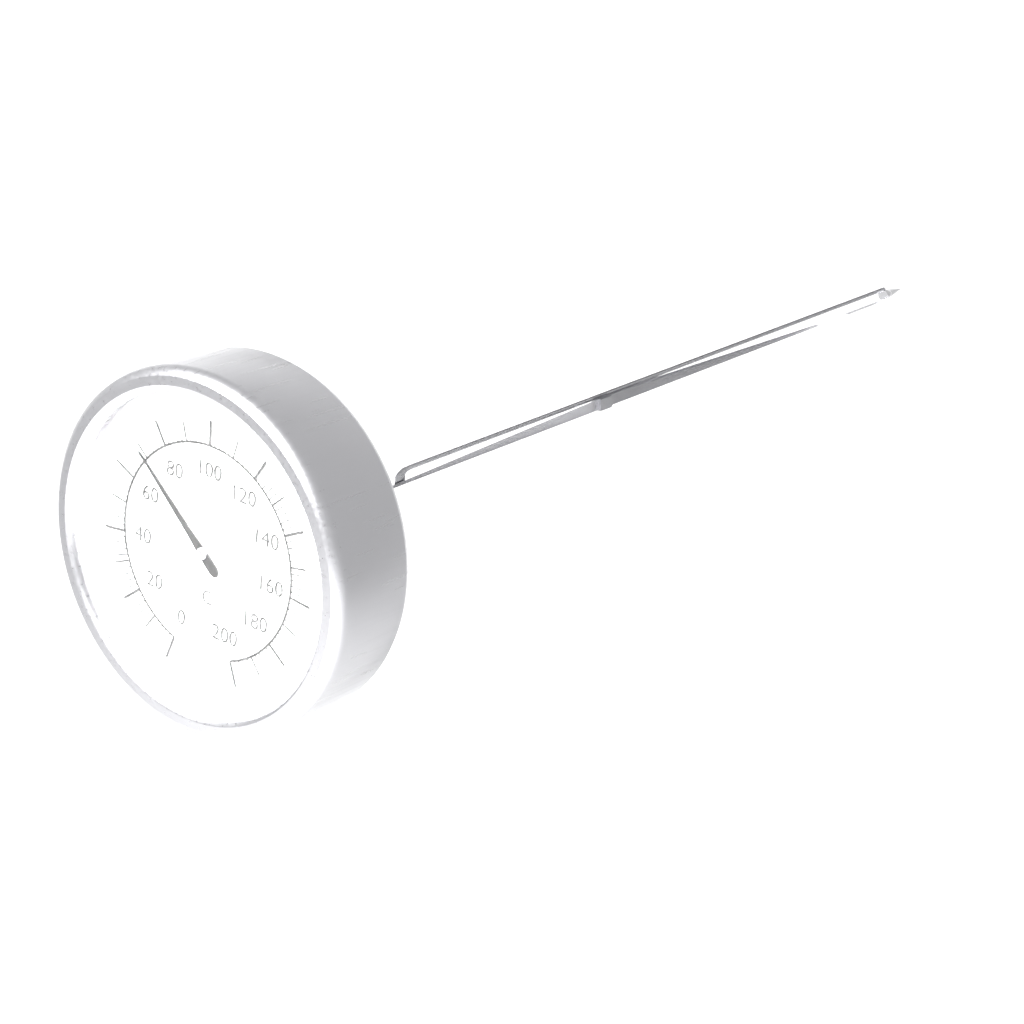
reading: 70 °C
